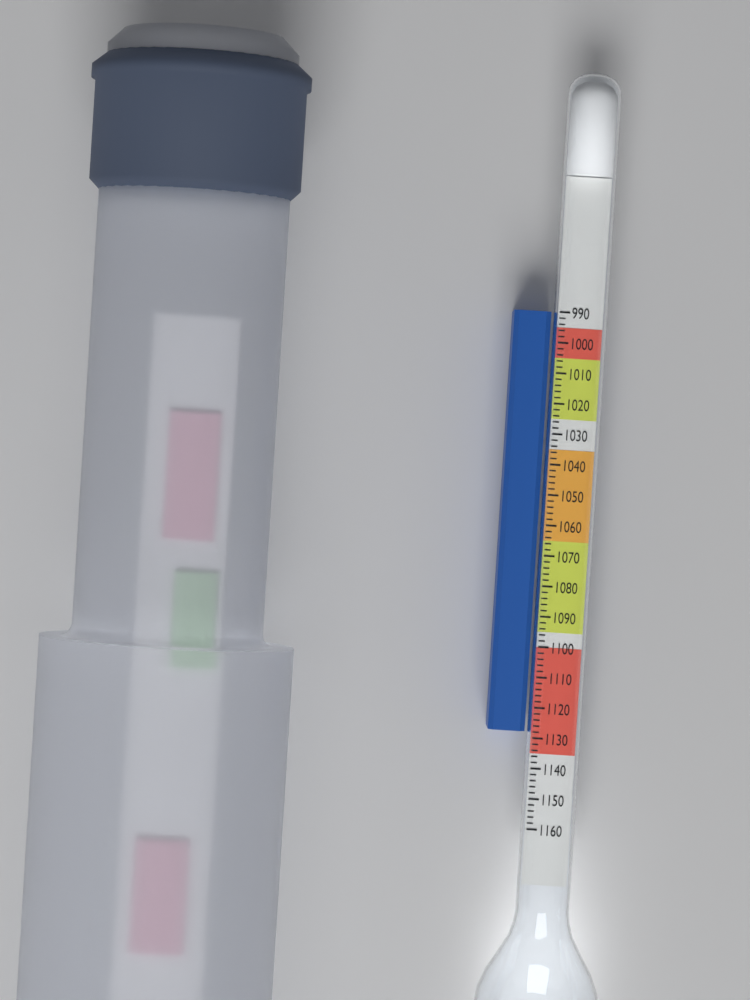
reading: 1128 (no unit)
